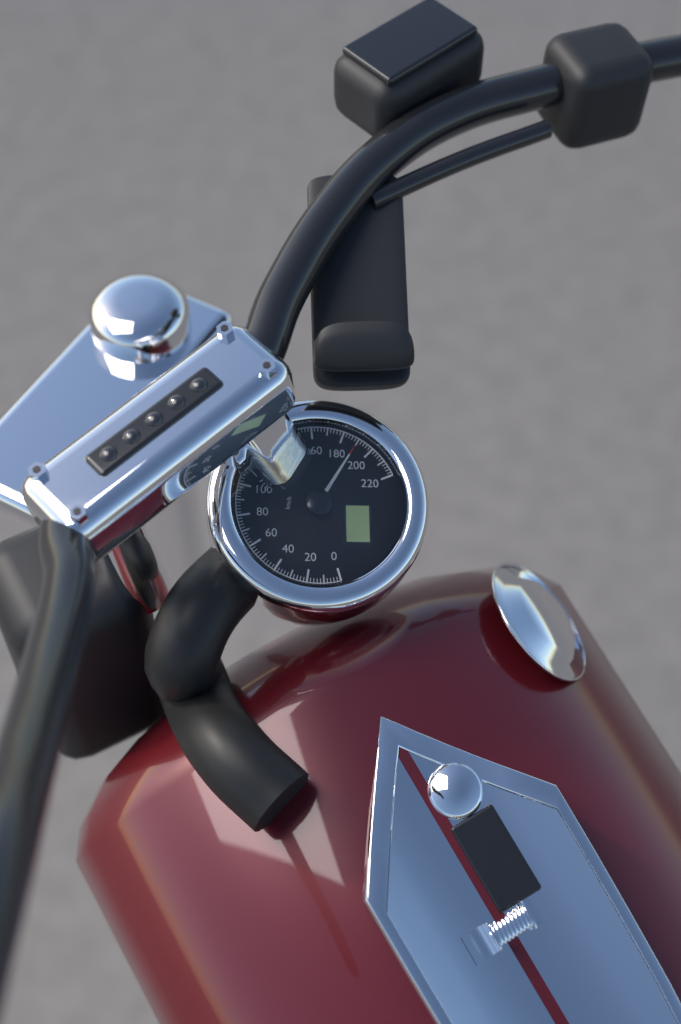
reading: 190 km/h
